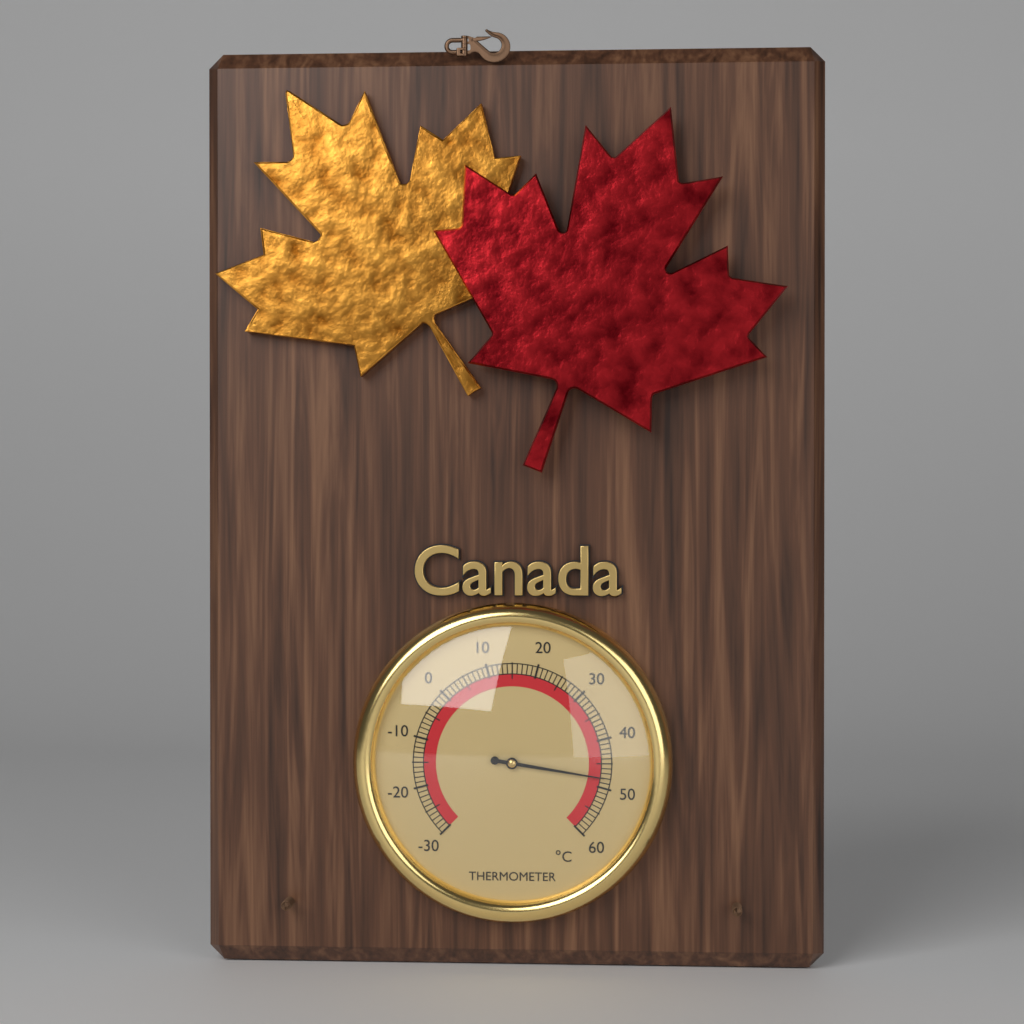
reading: 48 °C
